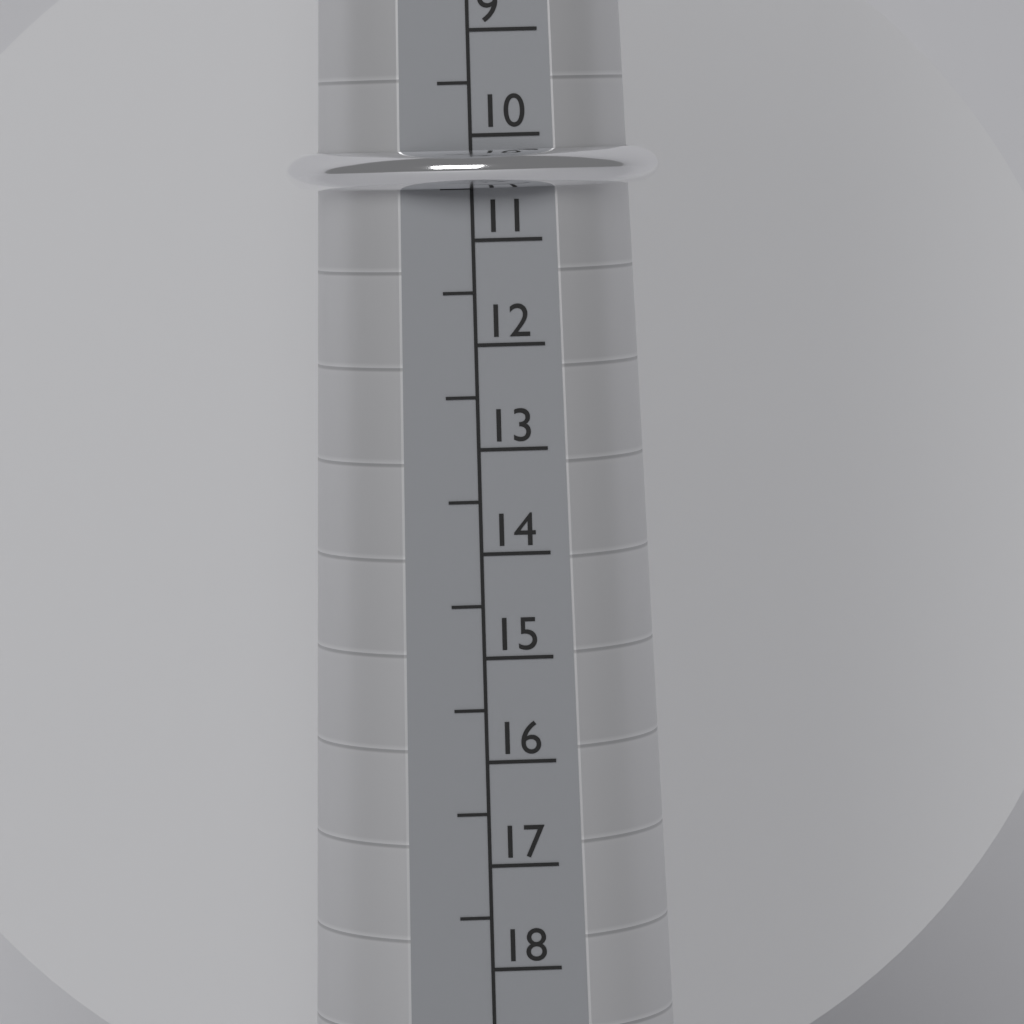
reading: 10.5 (no unit)
